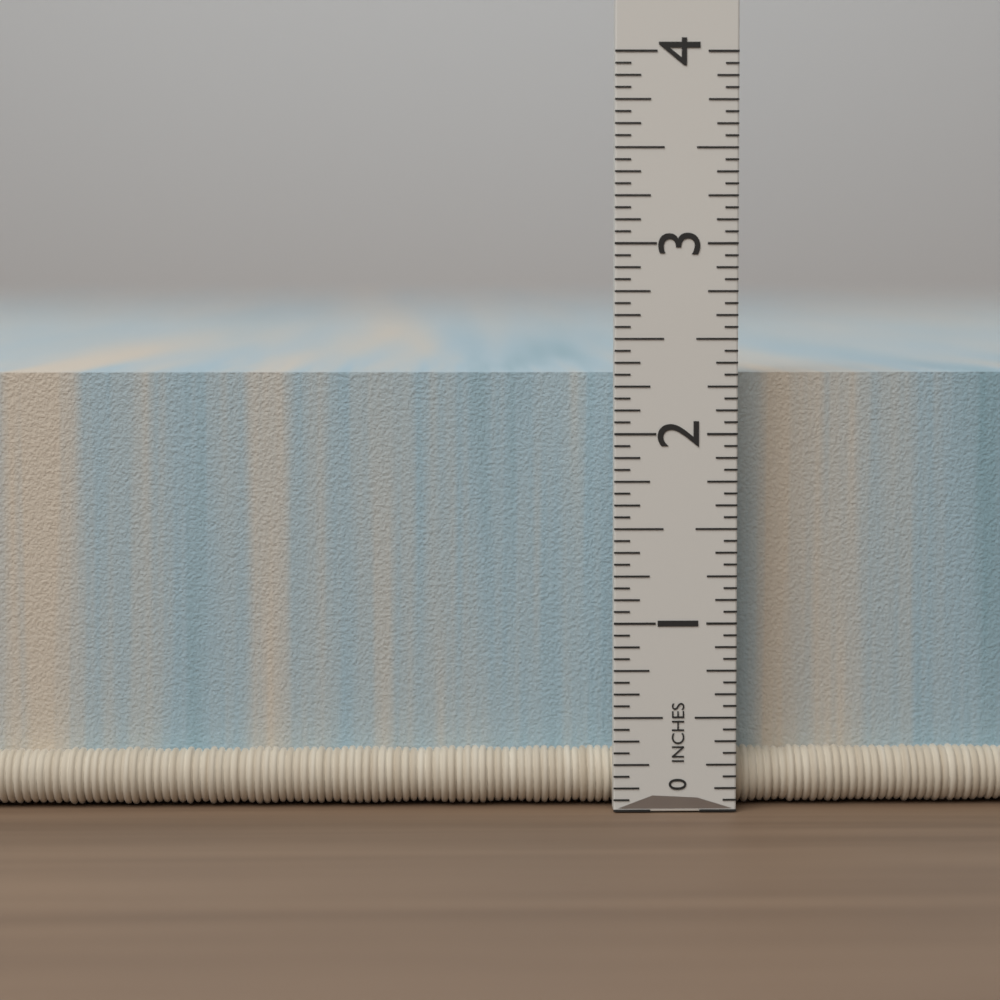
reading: 2.3125 in
